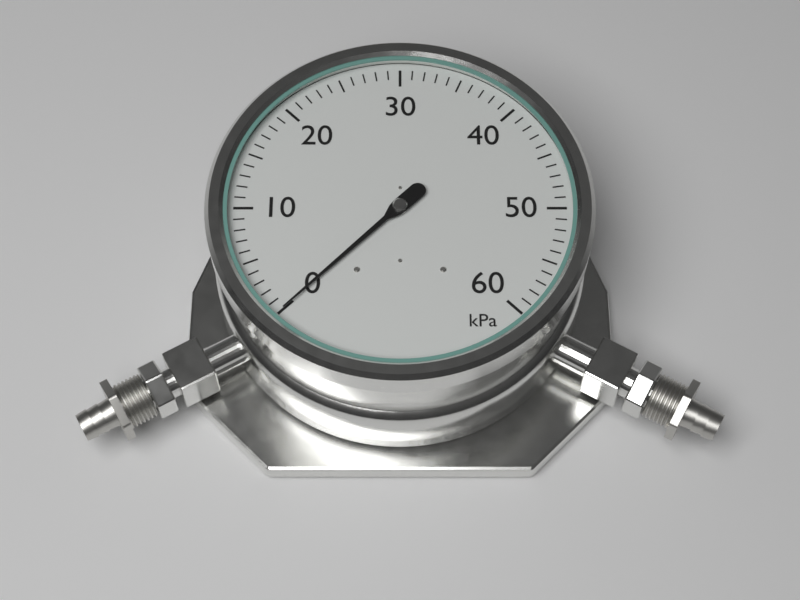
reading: 0 kPa
